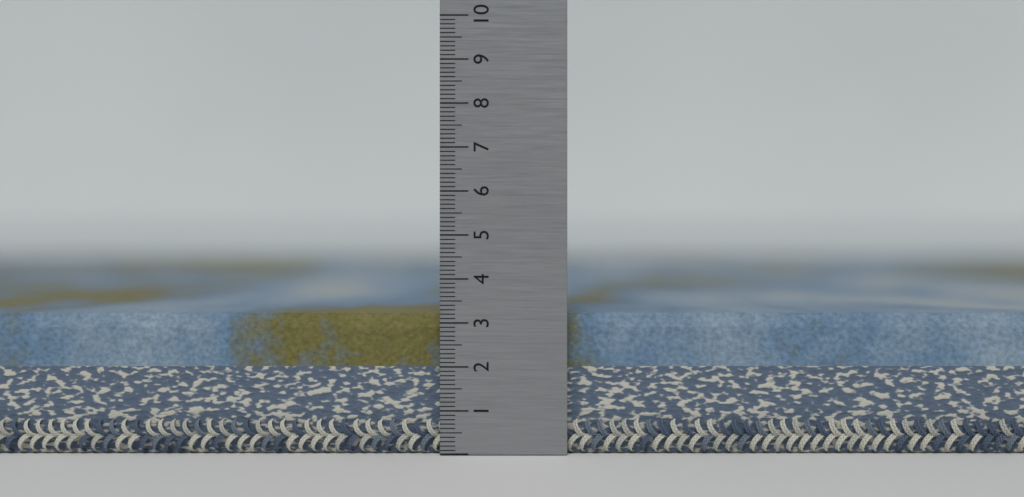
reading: 3.2 (no unit)
